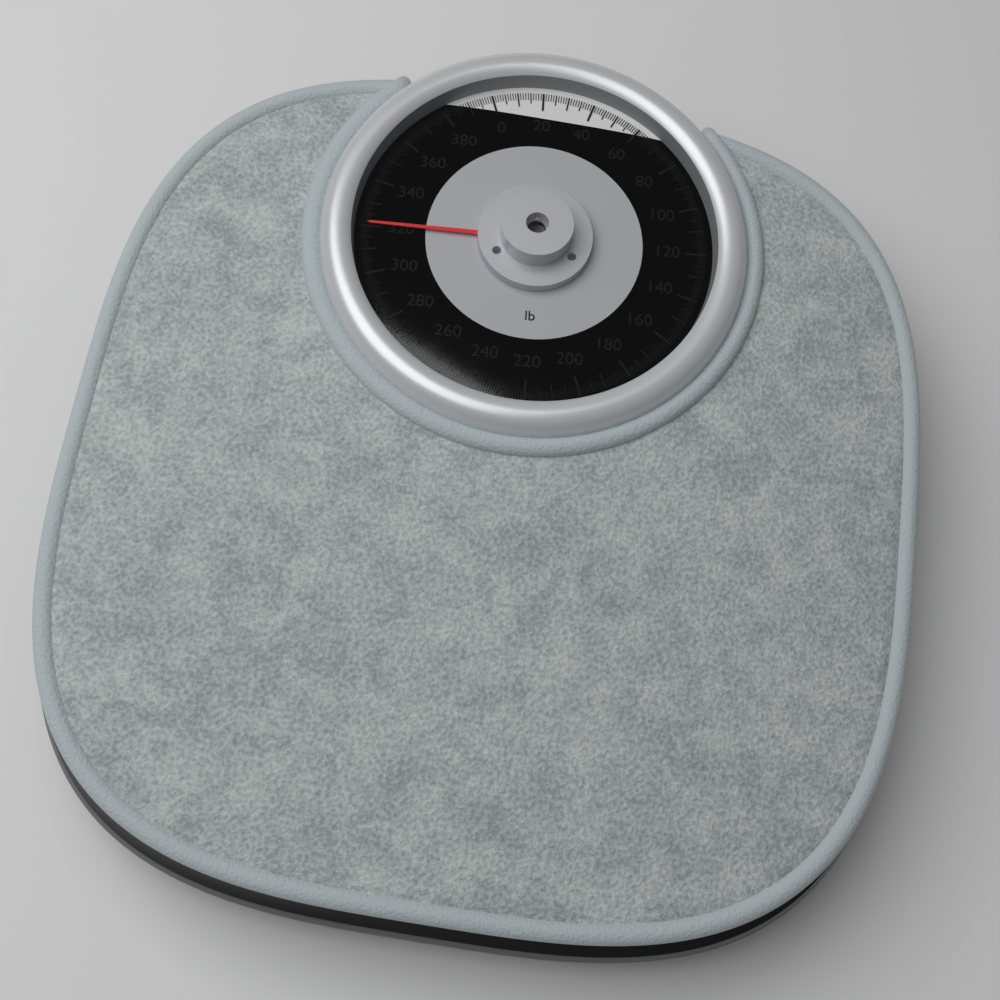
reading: 321 lb
